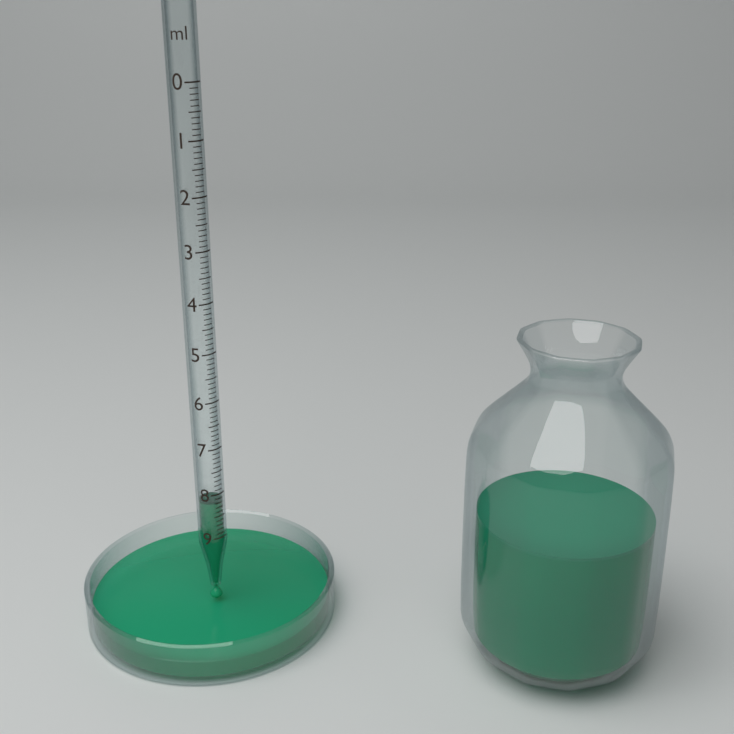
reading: 8.2 ml
